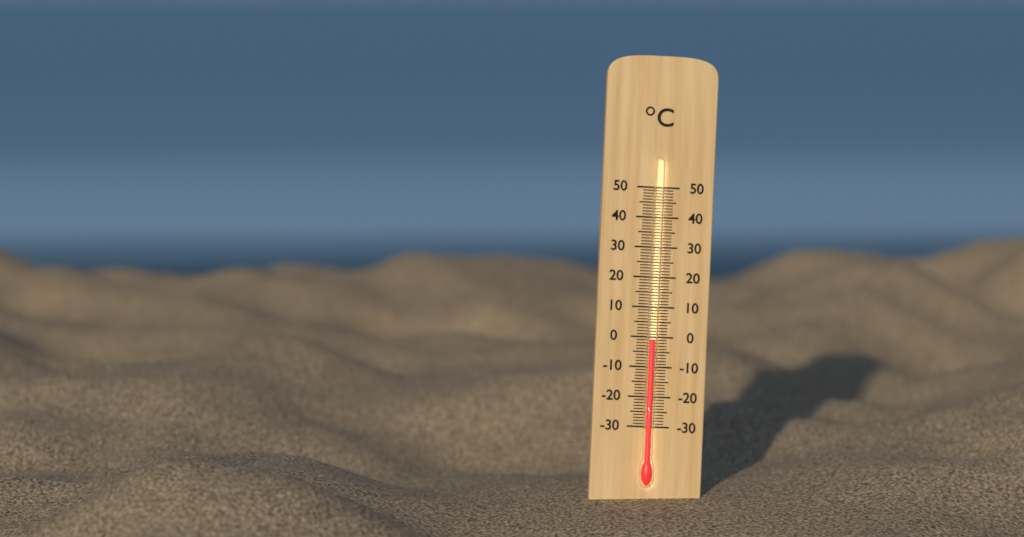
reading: -1 °C
